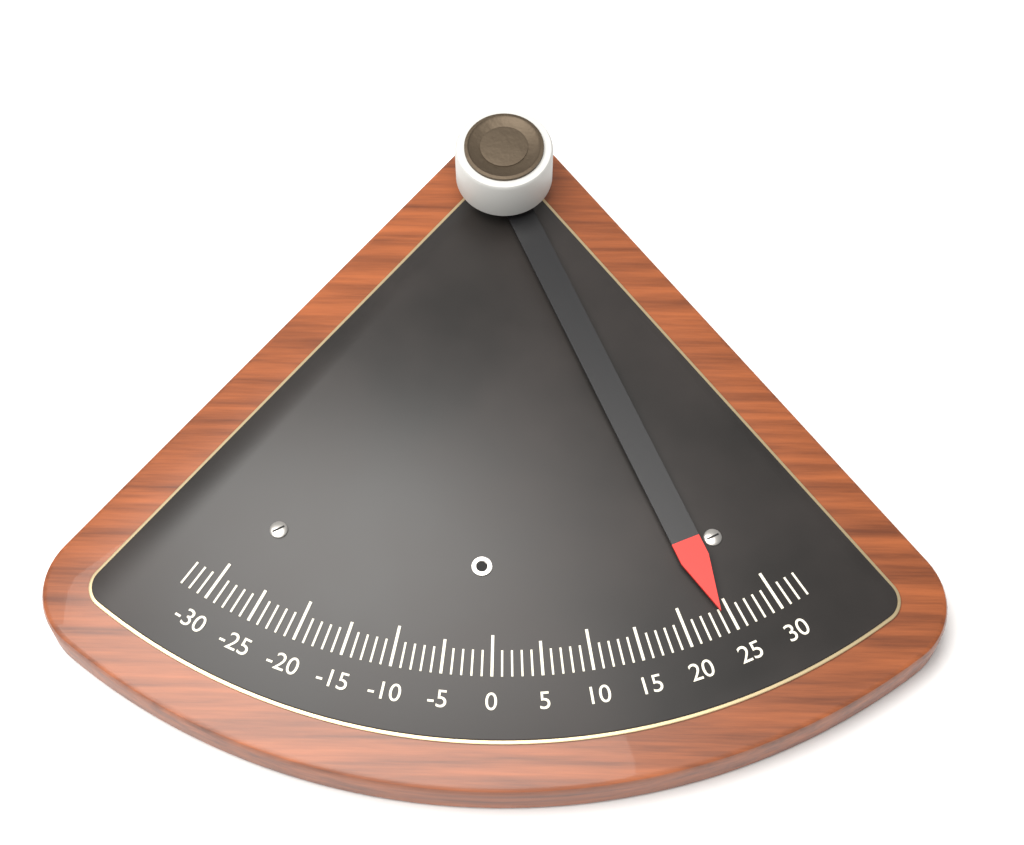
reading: 24 (no unit)
